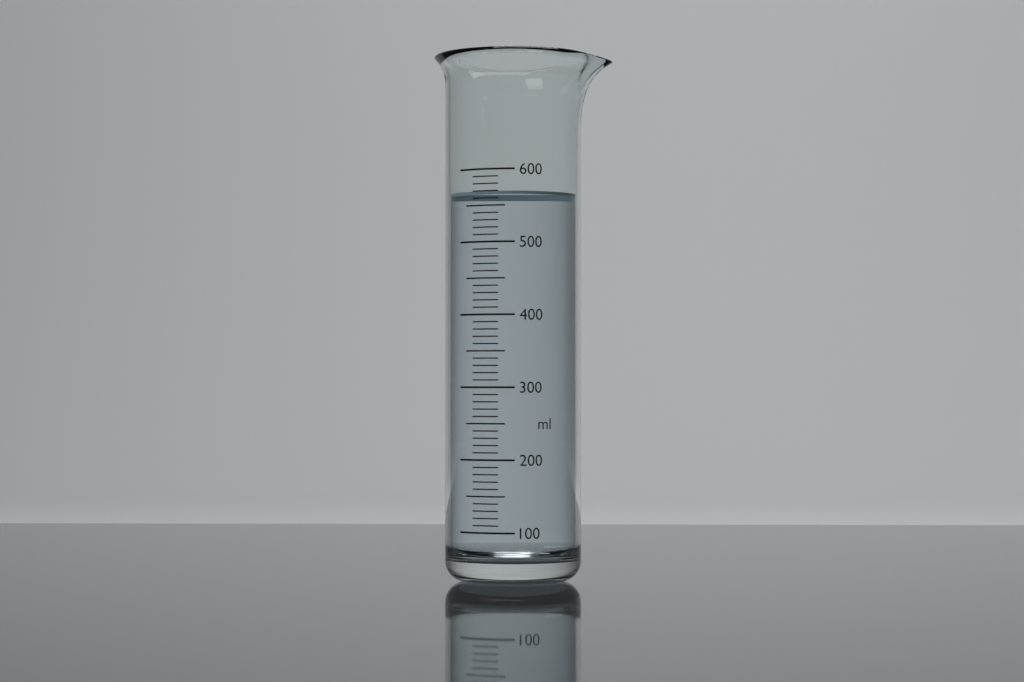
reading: 570 ml
